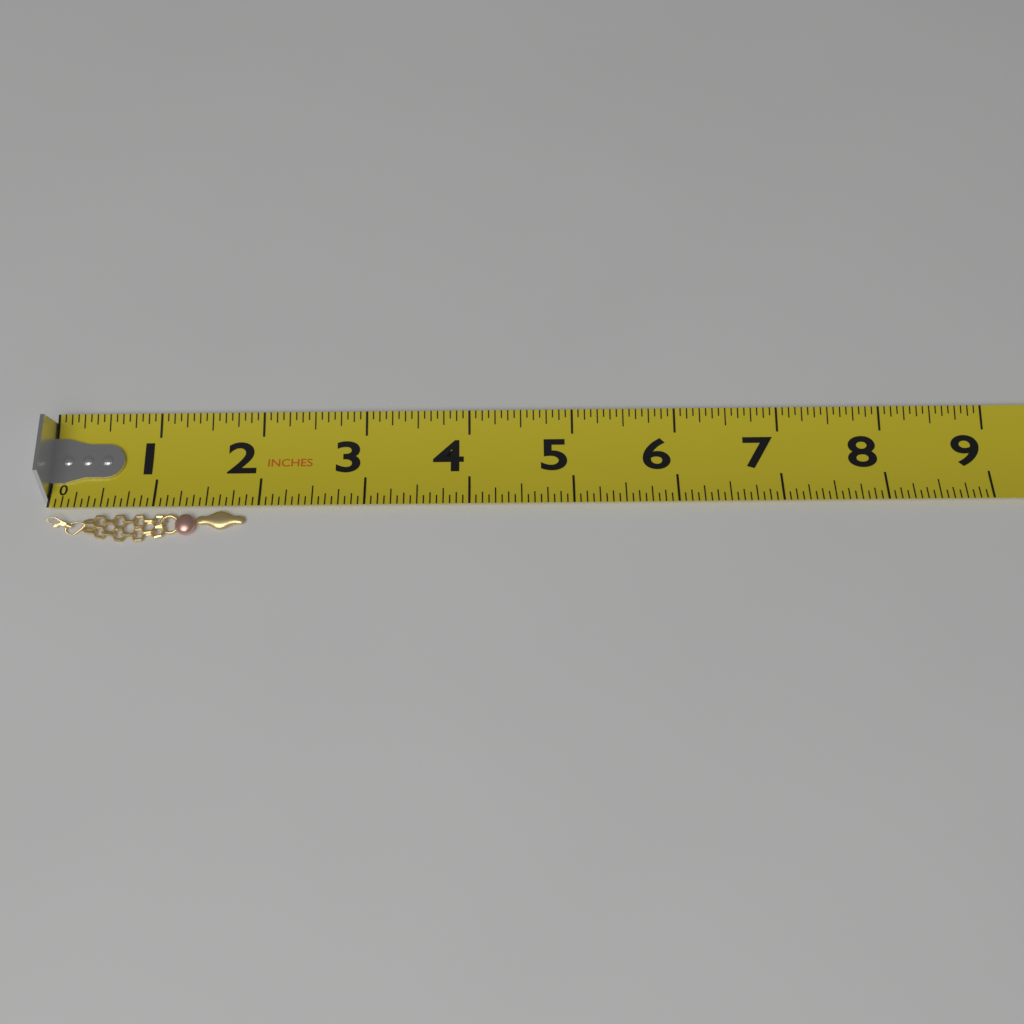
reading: 1.8750 in
